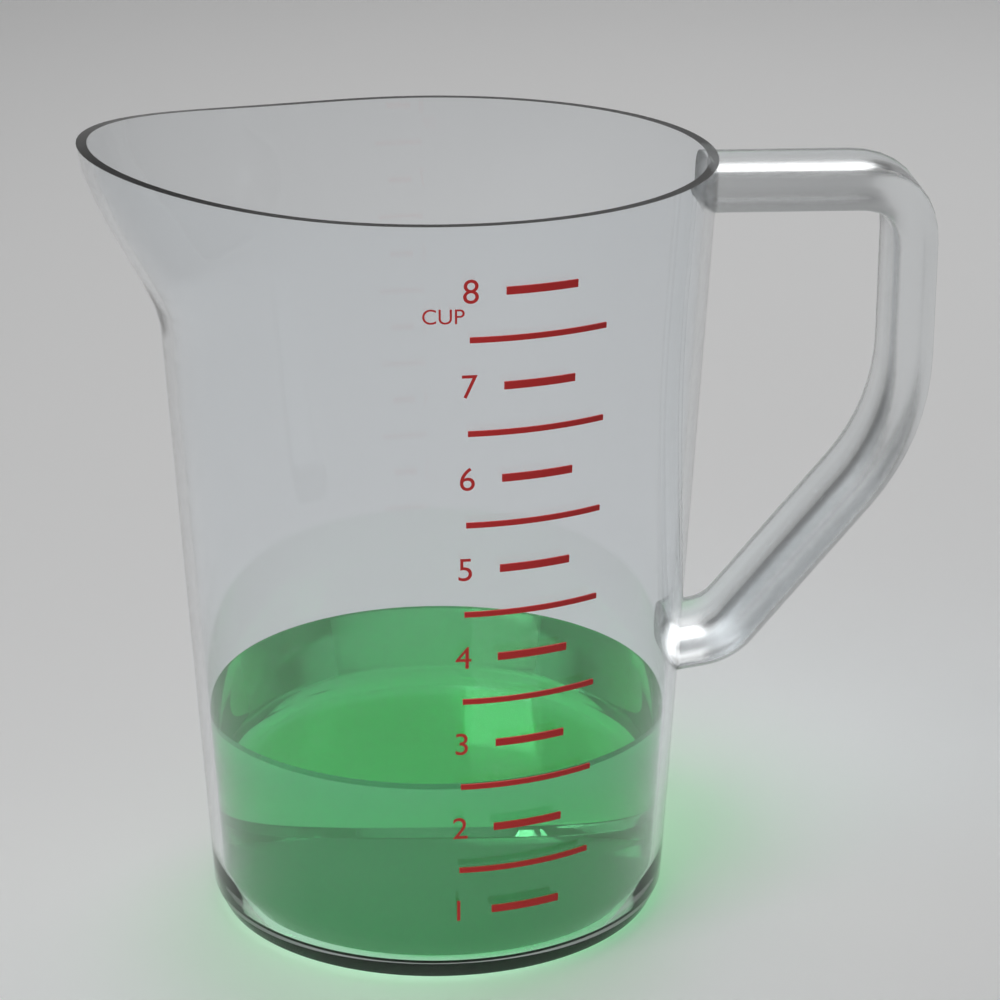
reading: 2.5 cup
